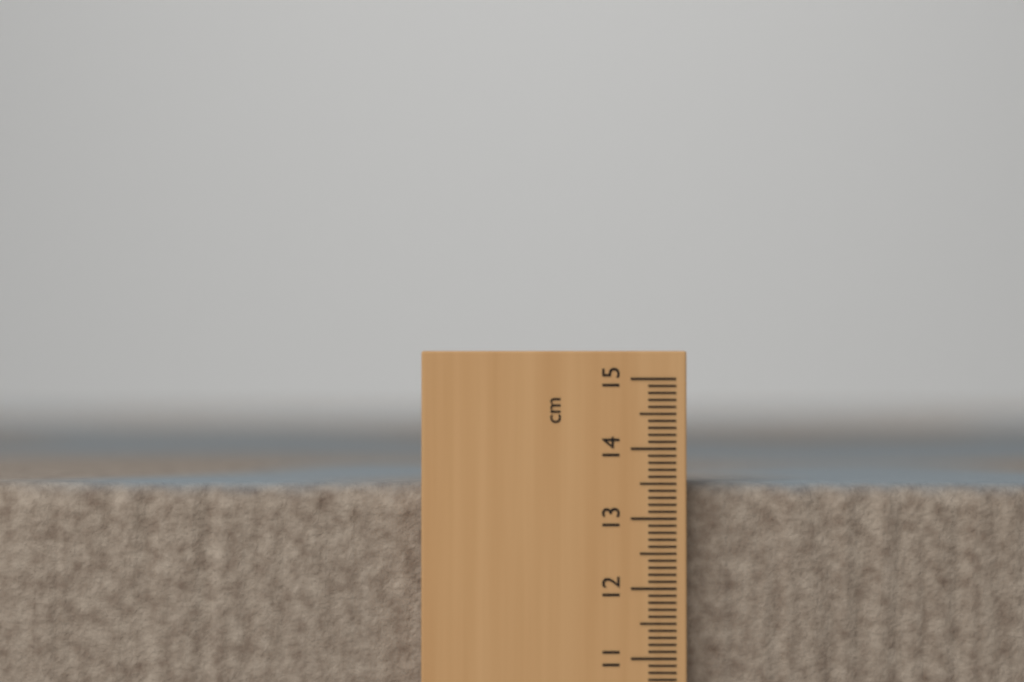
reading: 13.5 cm
